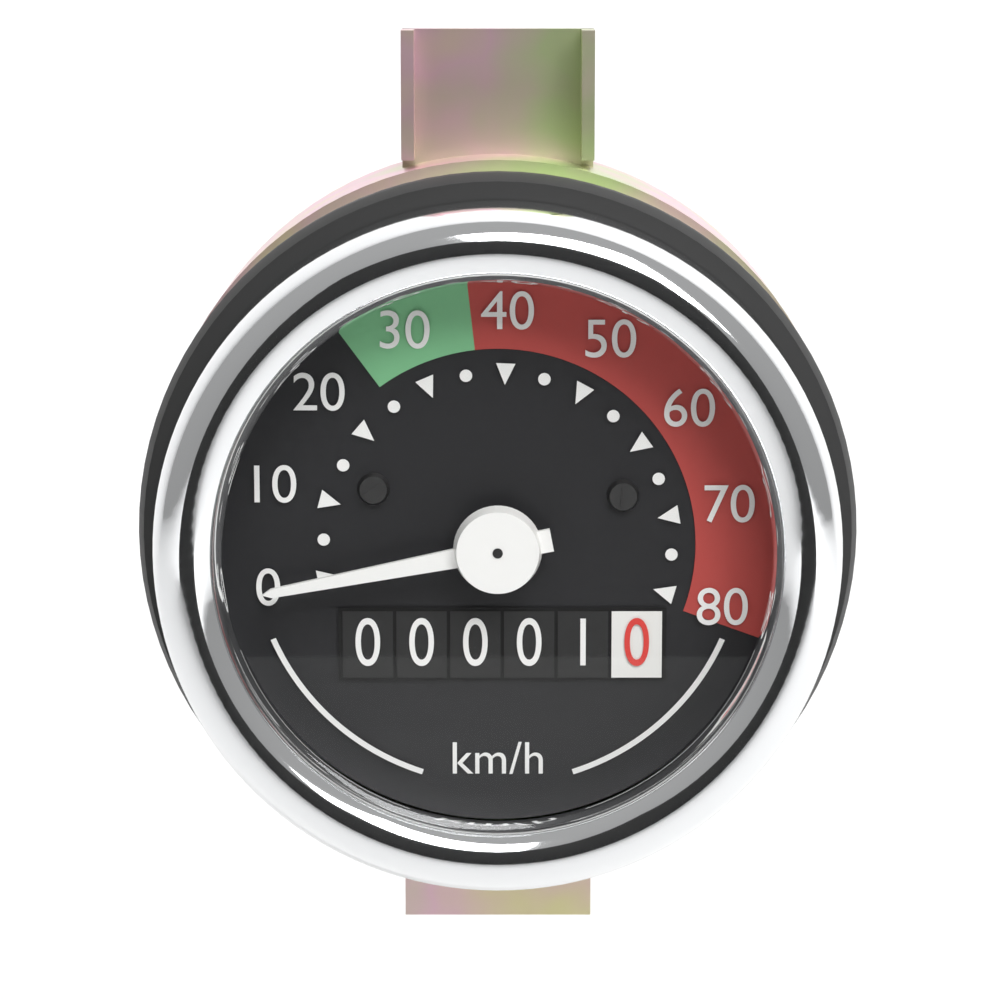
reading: 0 km/h
